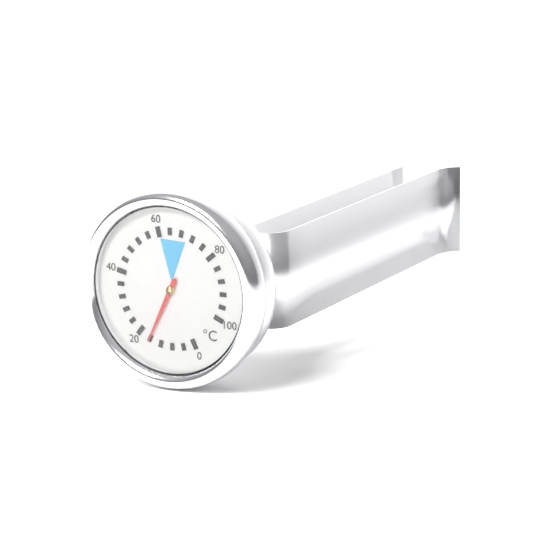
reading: 16 °C
